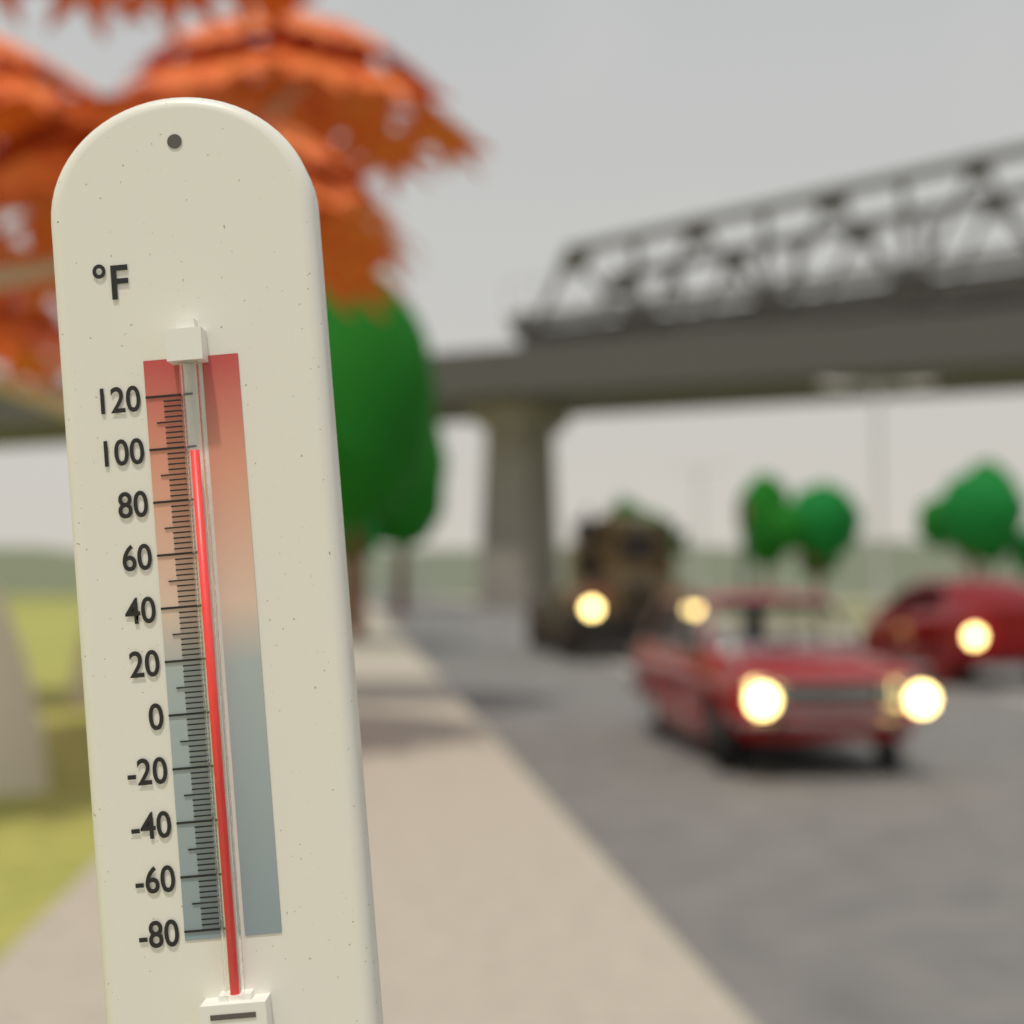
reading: 98 °F
